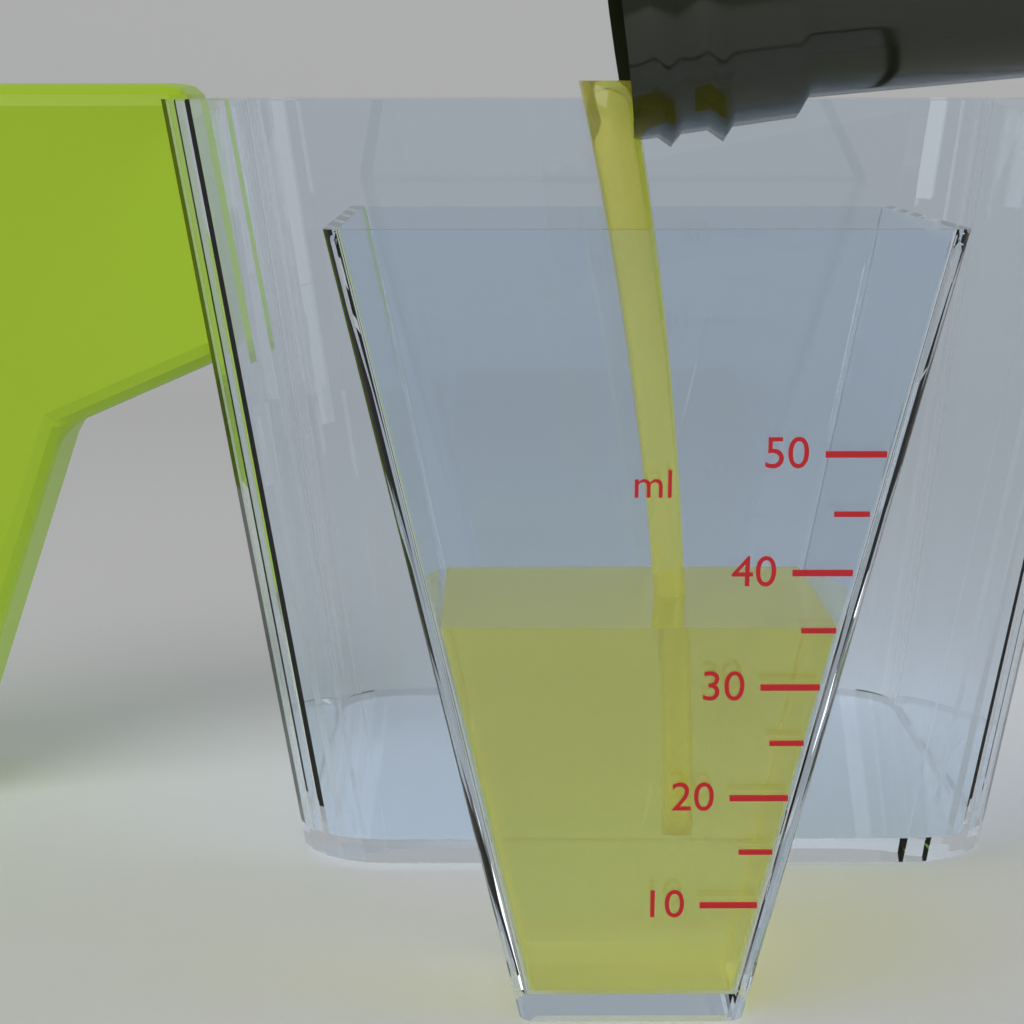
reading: 35 ml
